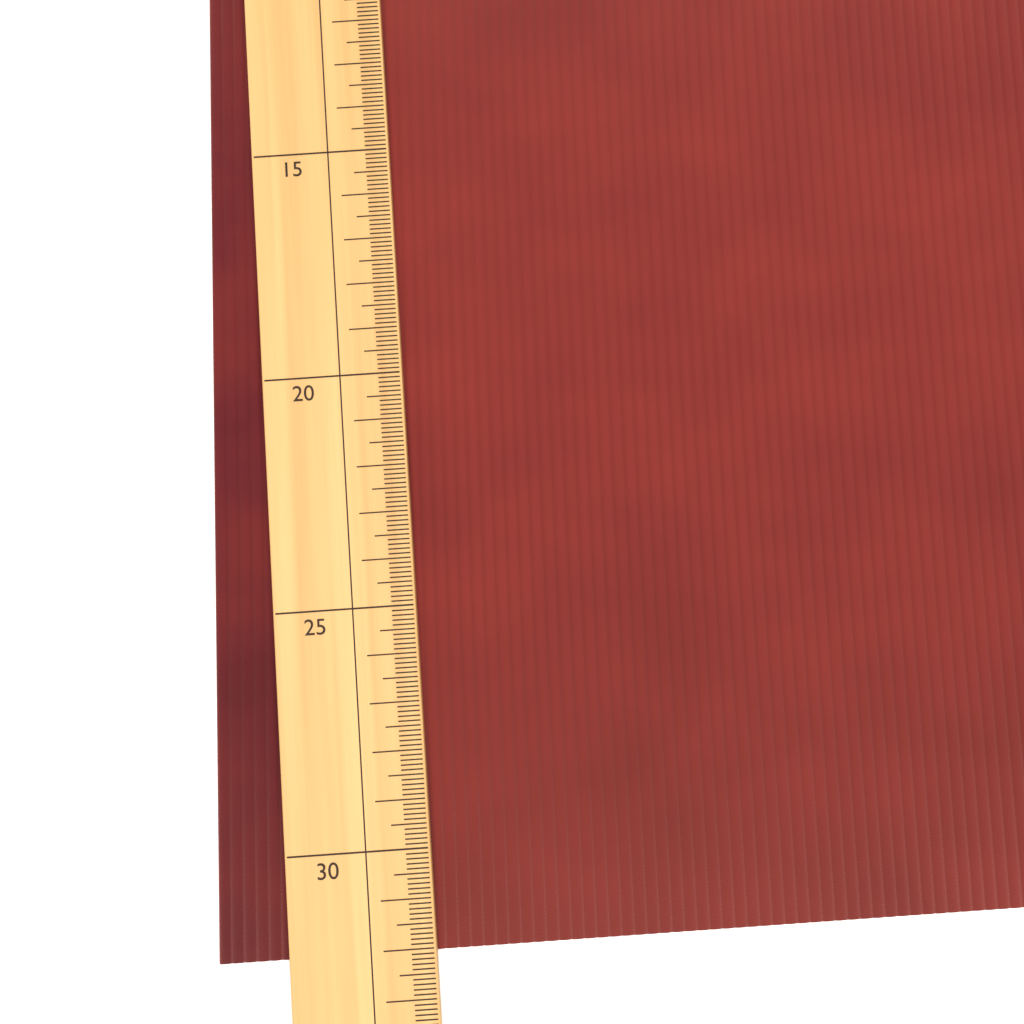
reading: 32.1 (no unit)
